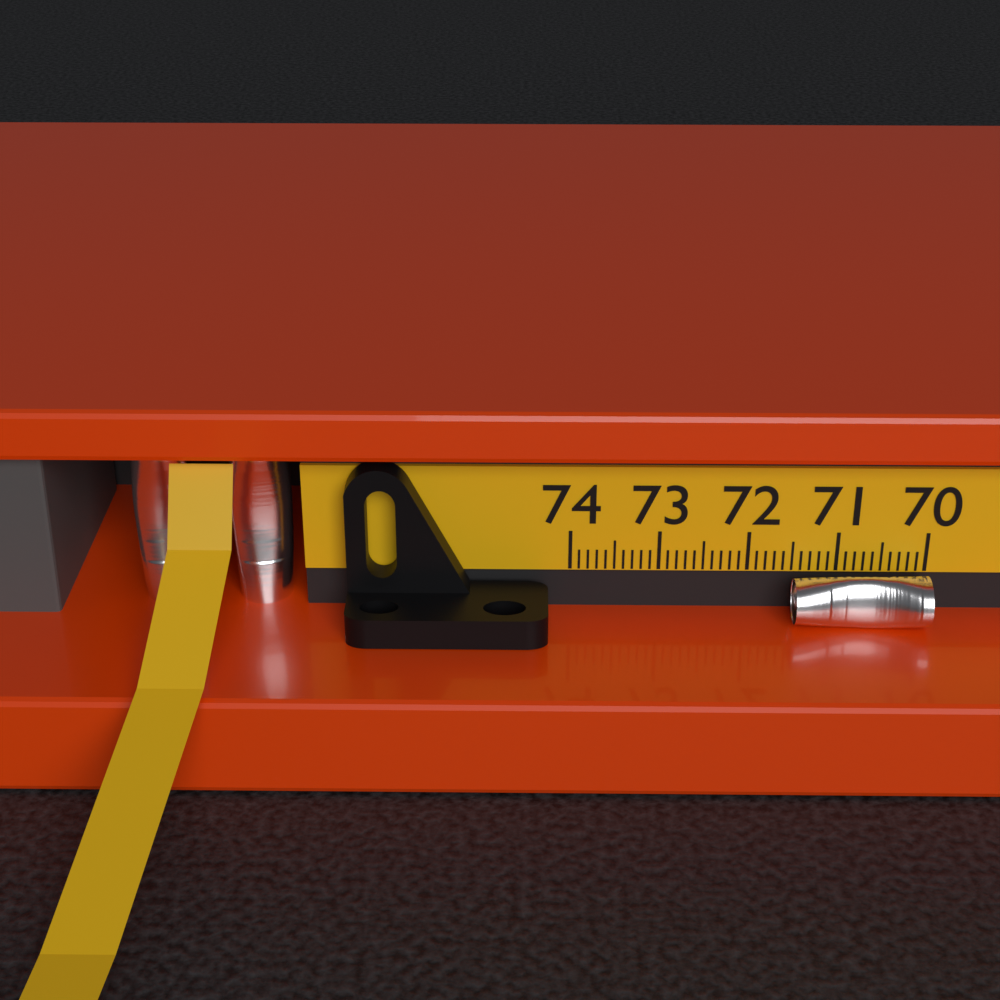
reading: 71.5 (no unit)
